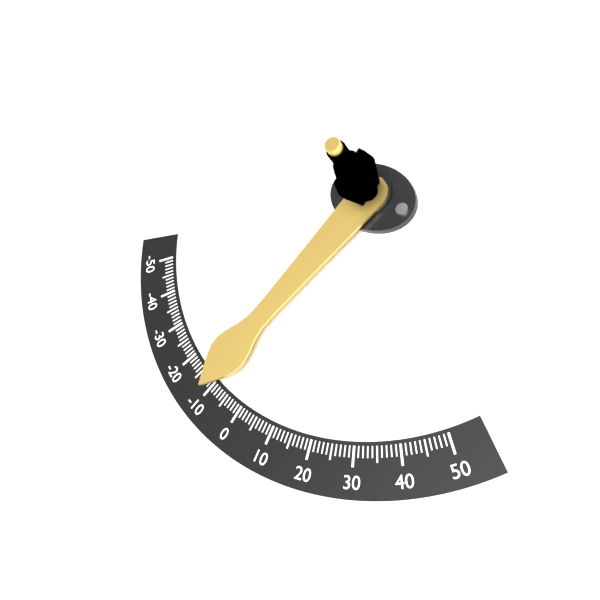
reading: -11 (no unit)
